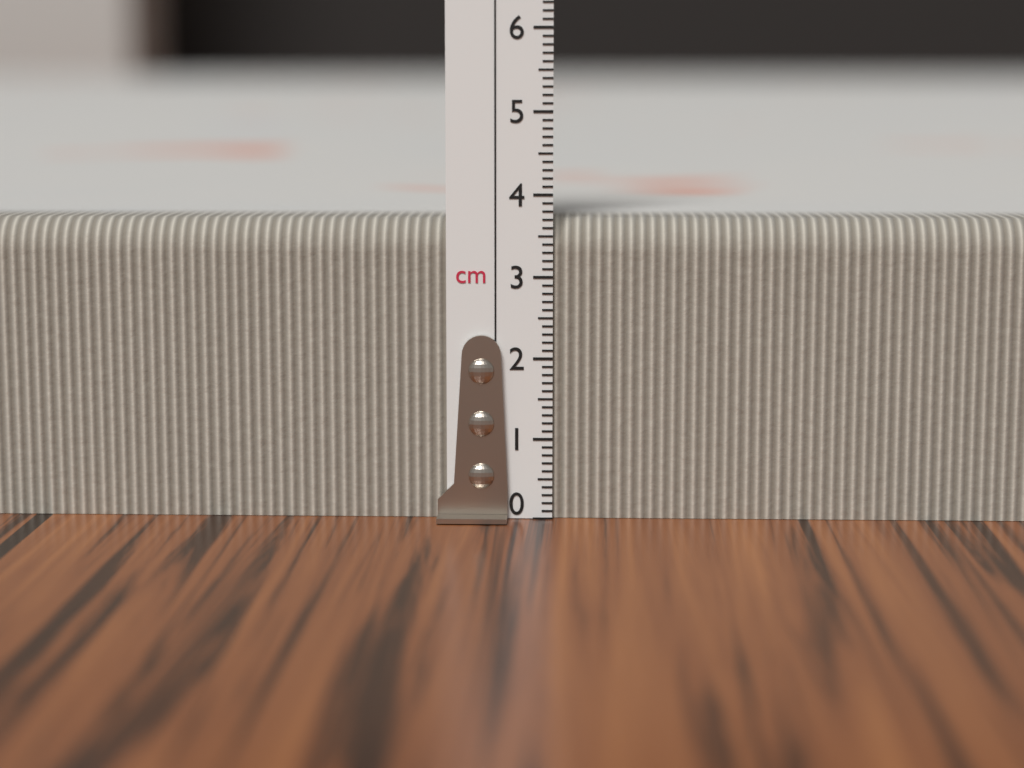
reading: 3.7 cm
